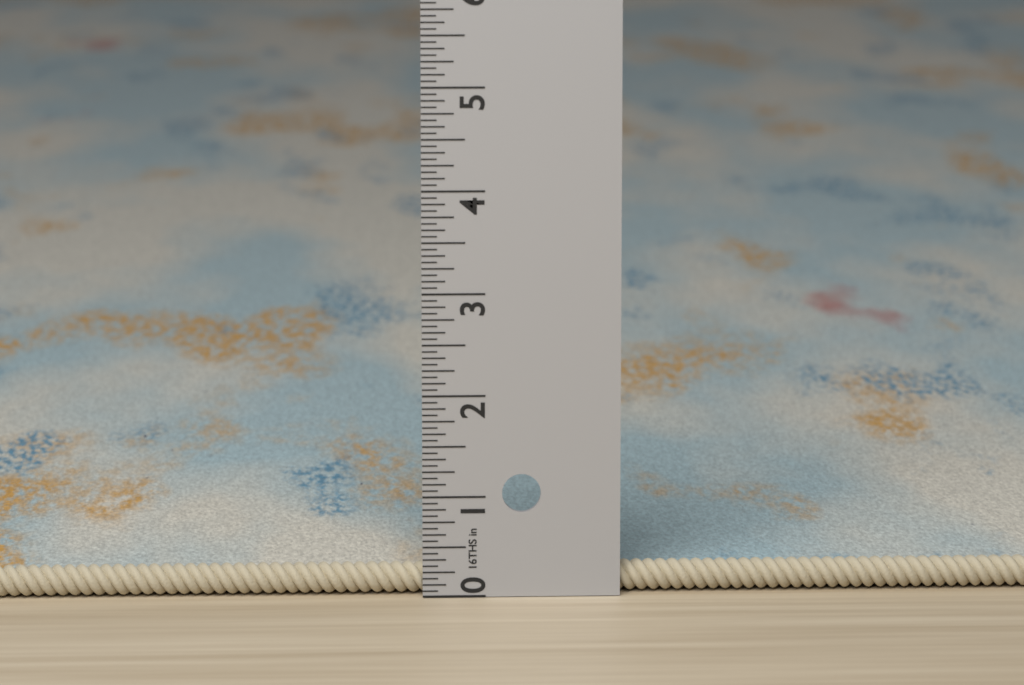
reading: 0.1875 in
